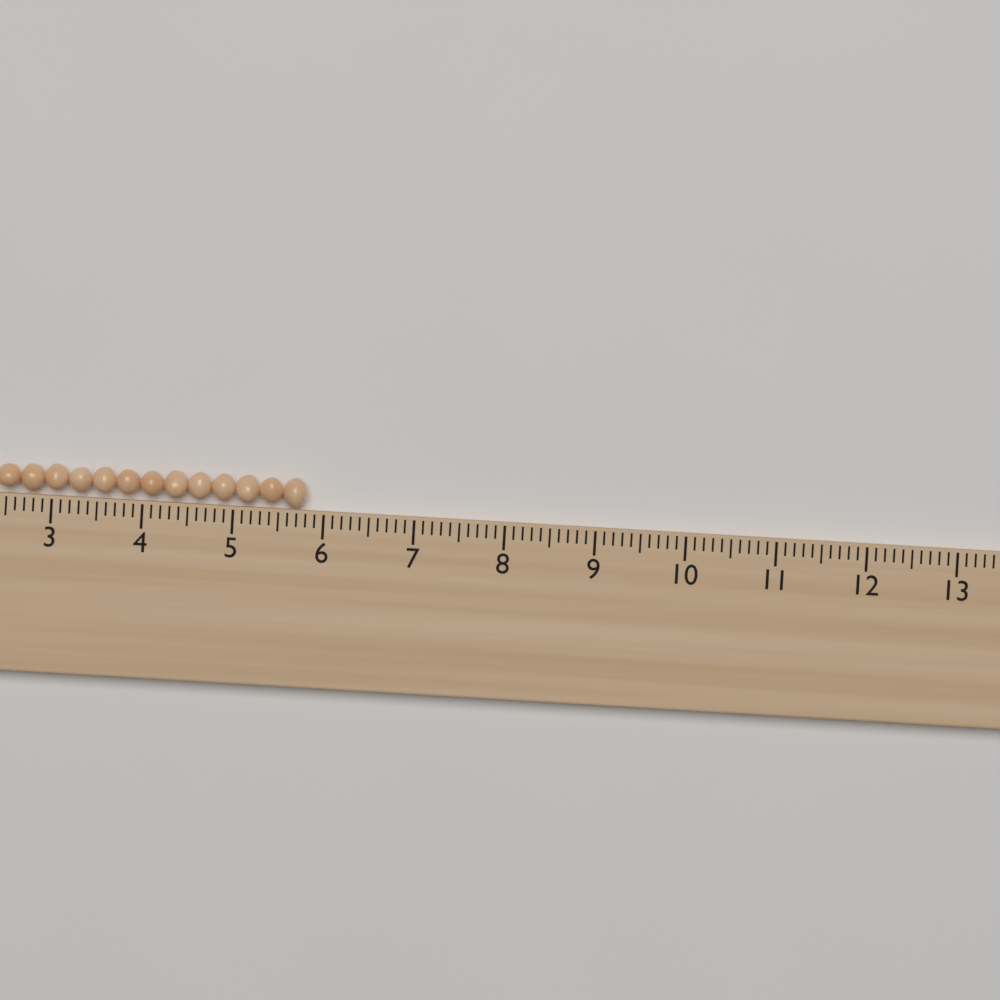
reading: 5.8 (no unit)
